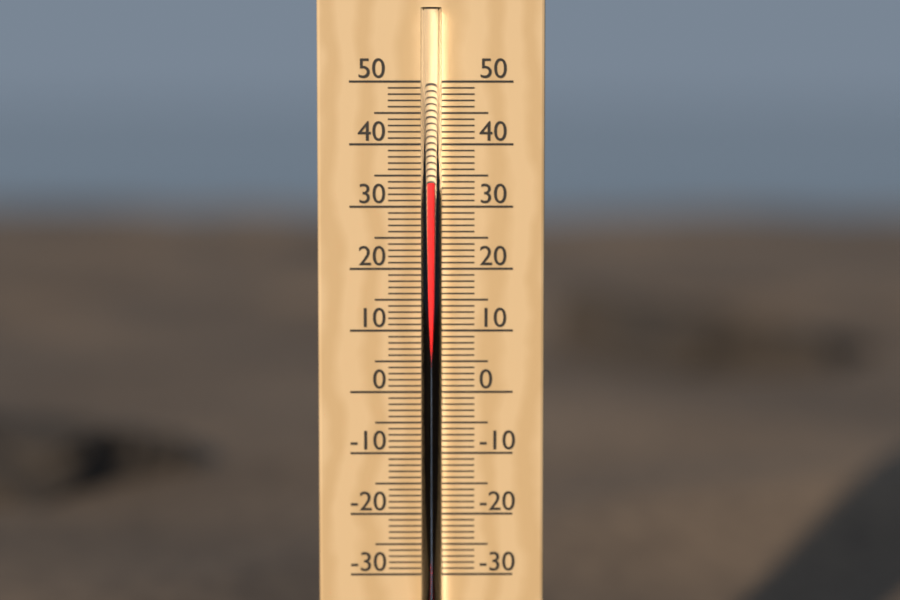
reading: 34 °C
